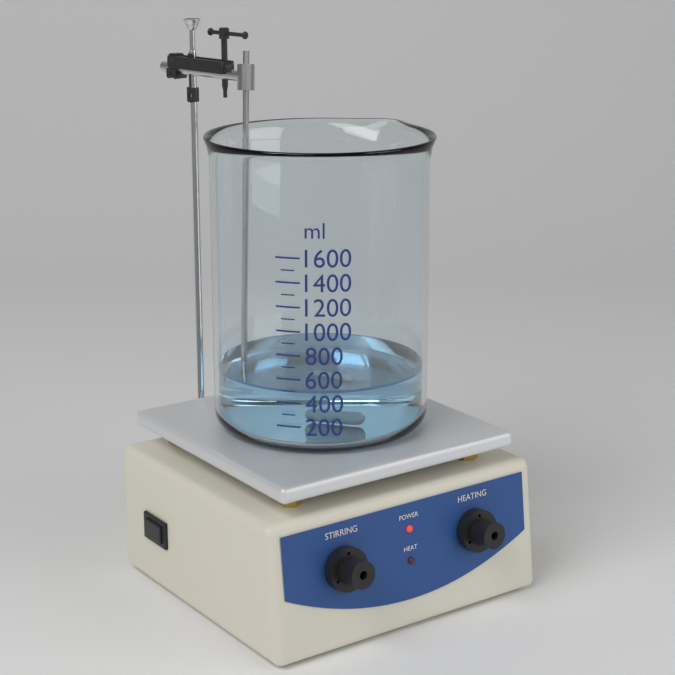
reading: 500 ml
